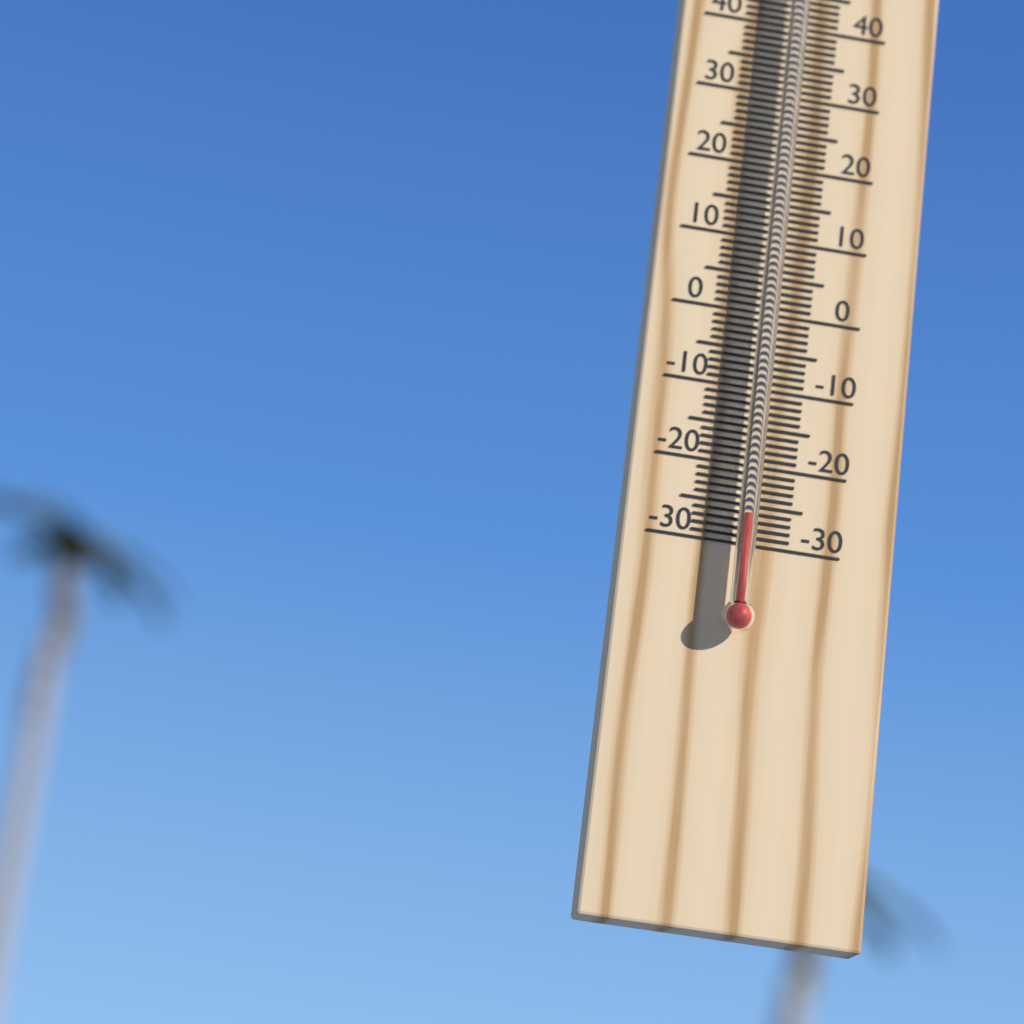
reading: -27 °C
